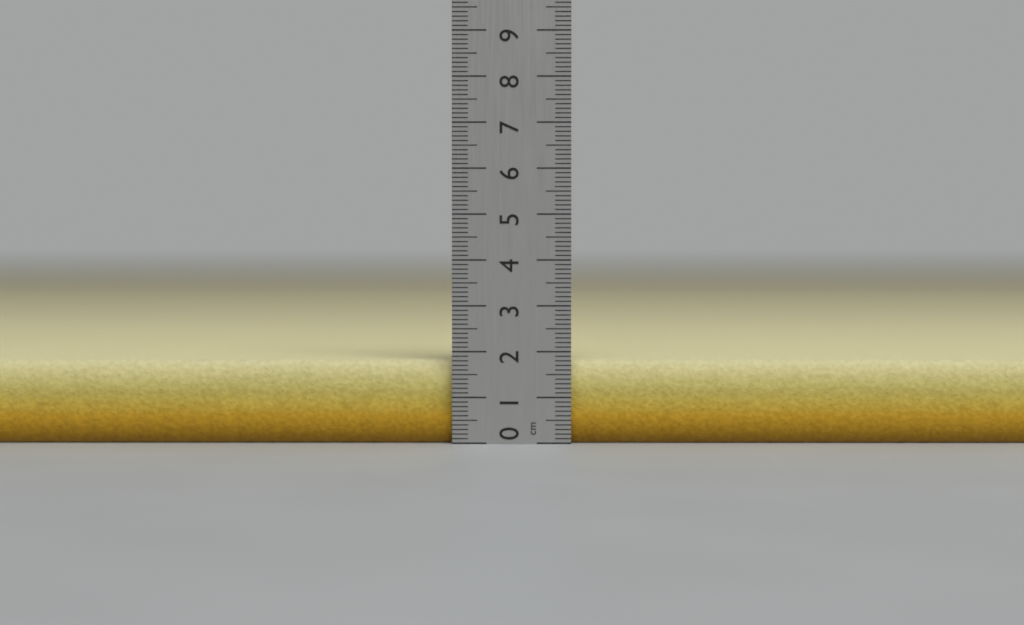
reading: 1.8 cm
